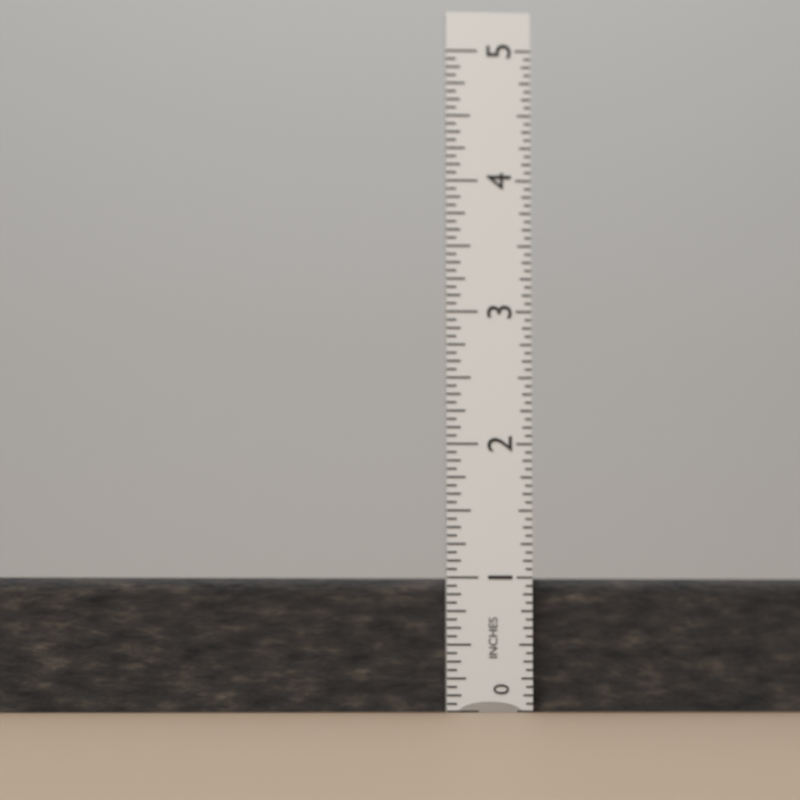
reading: 1.0000 in
